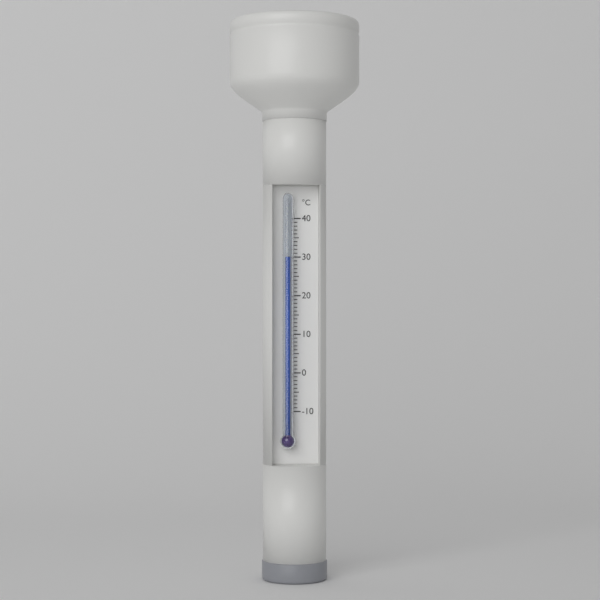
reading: 30 °C
